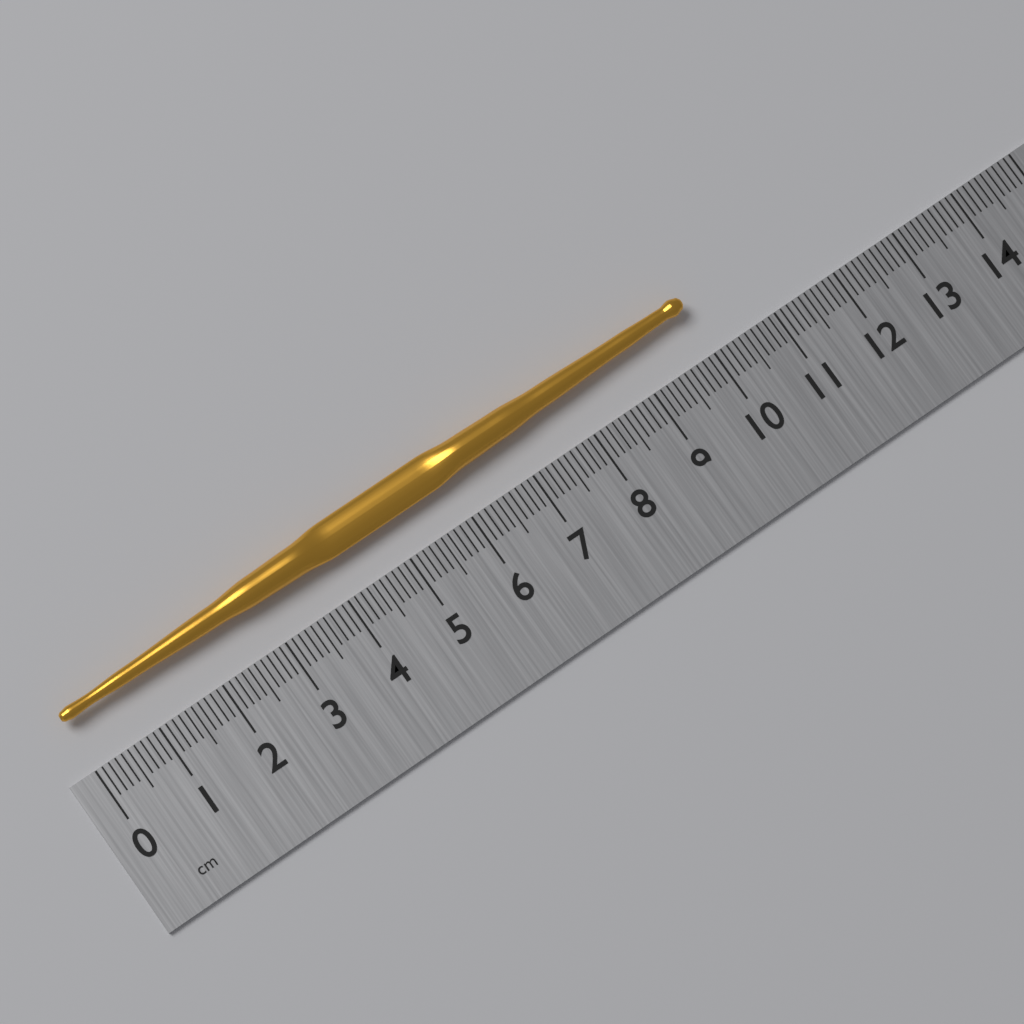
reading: 10.0 cm
